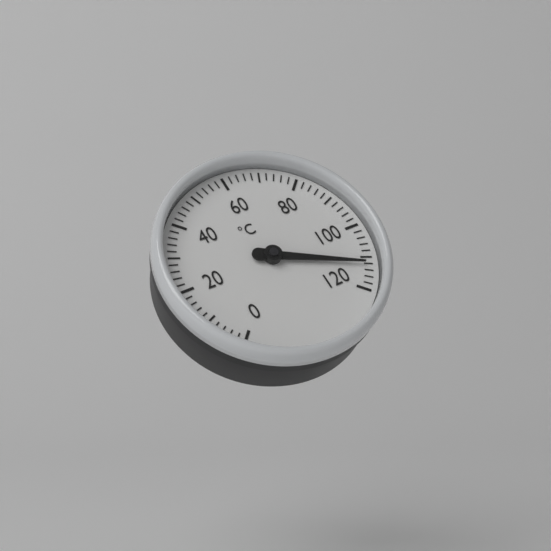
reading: 112 °C
